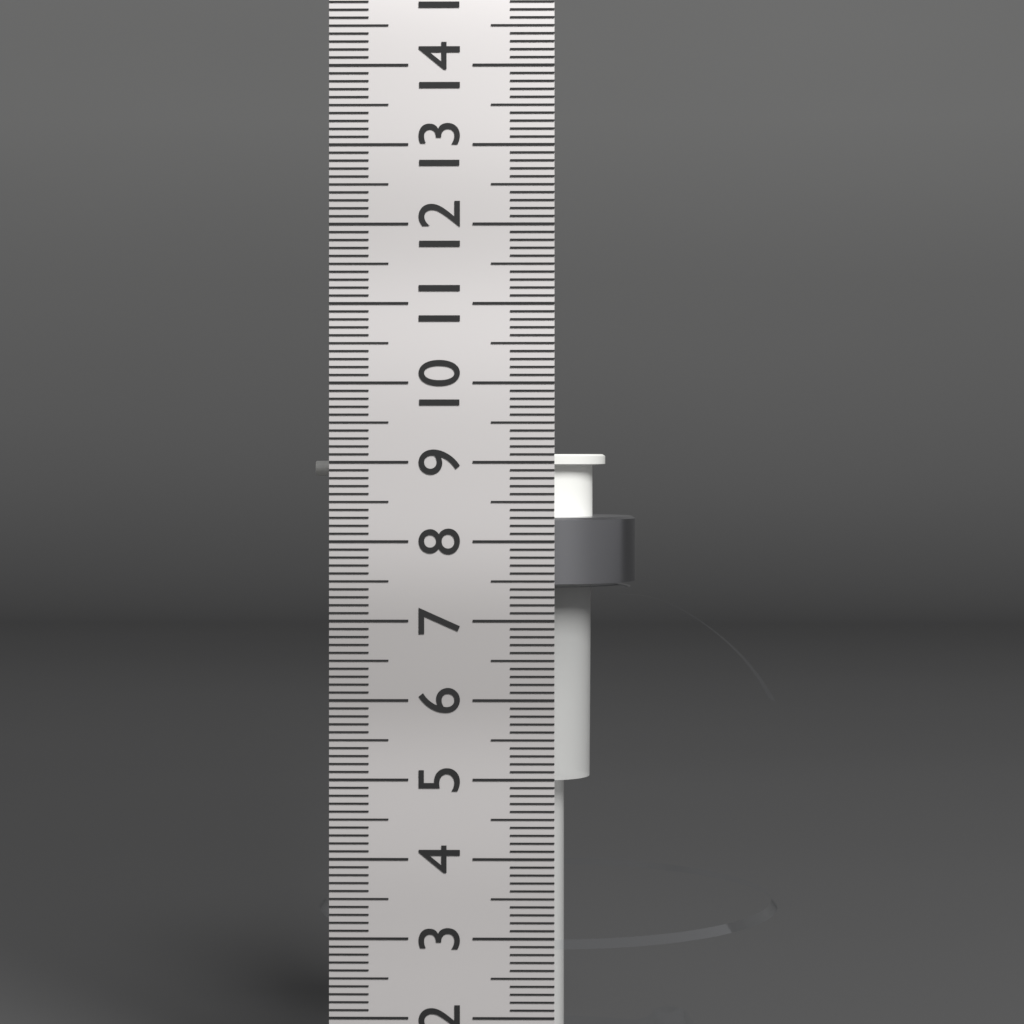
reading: 9.1 cm
